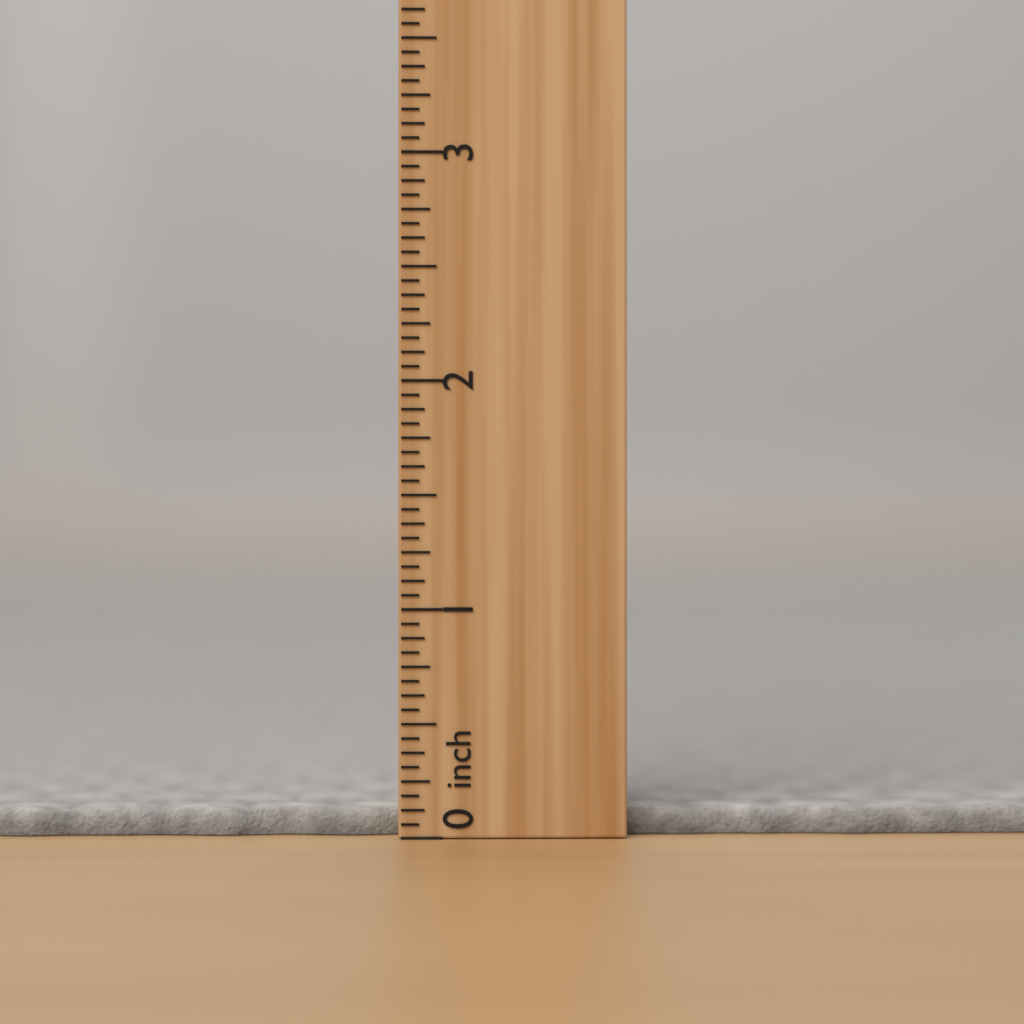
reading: 0.1250 inch
